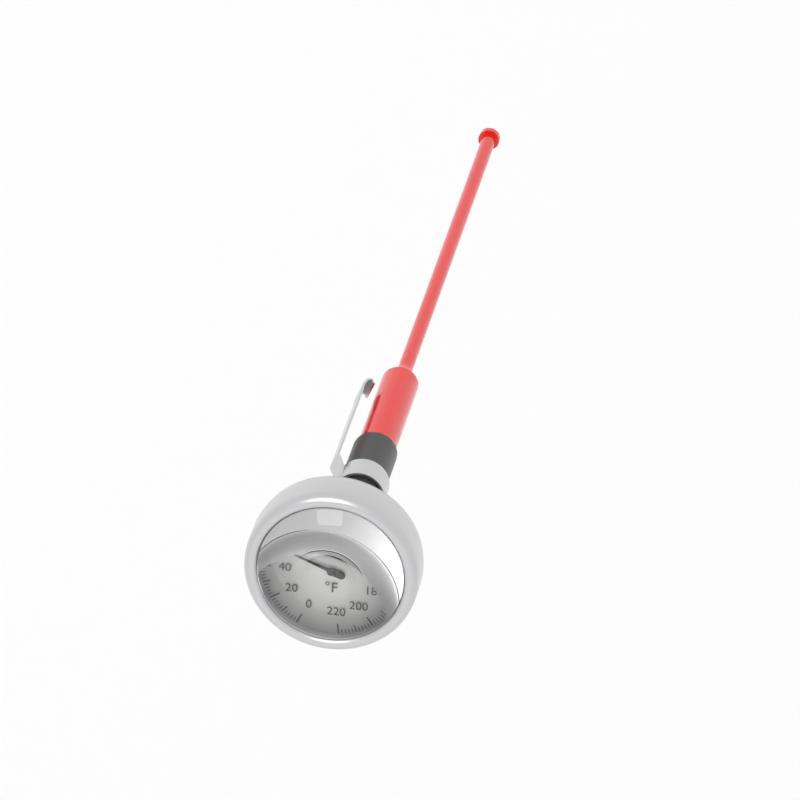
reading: 56 °F
